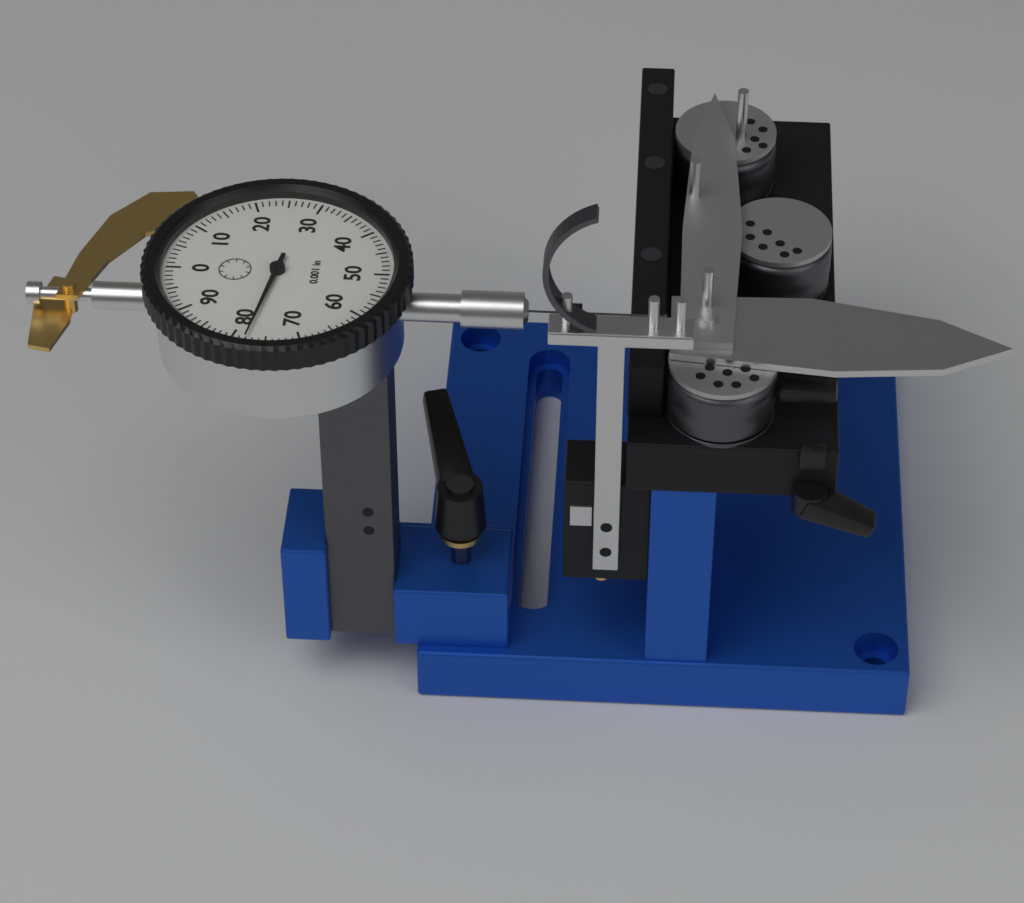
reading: 0.078 in
